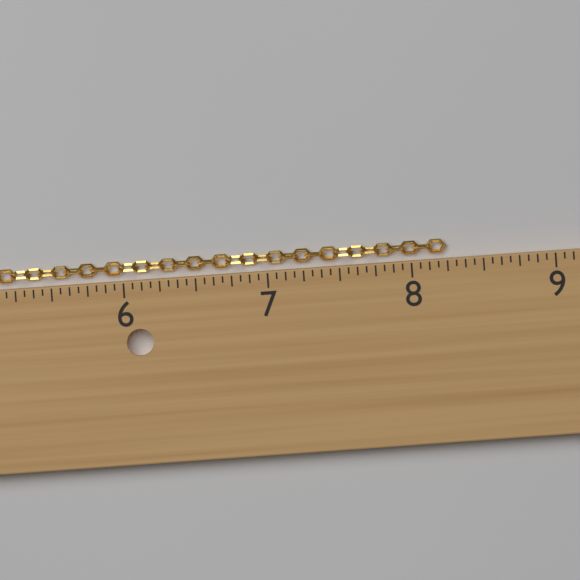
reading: 8.2500 in
